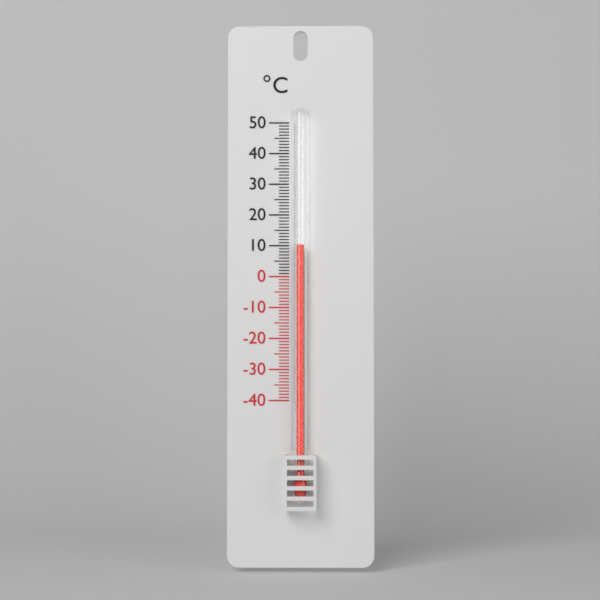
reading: 10 °C
